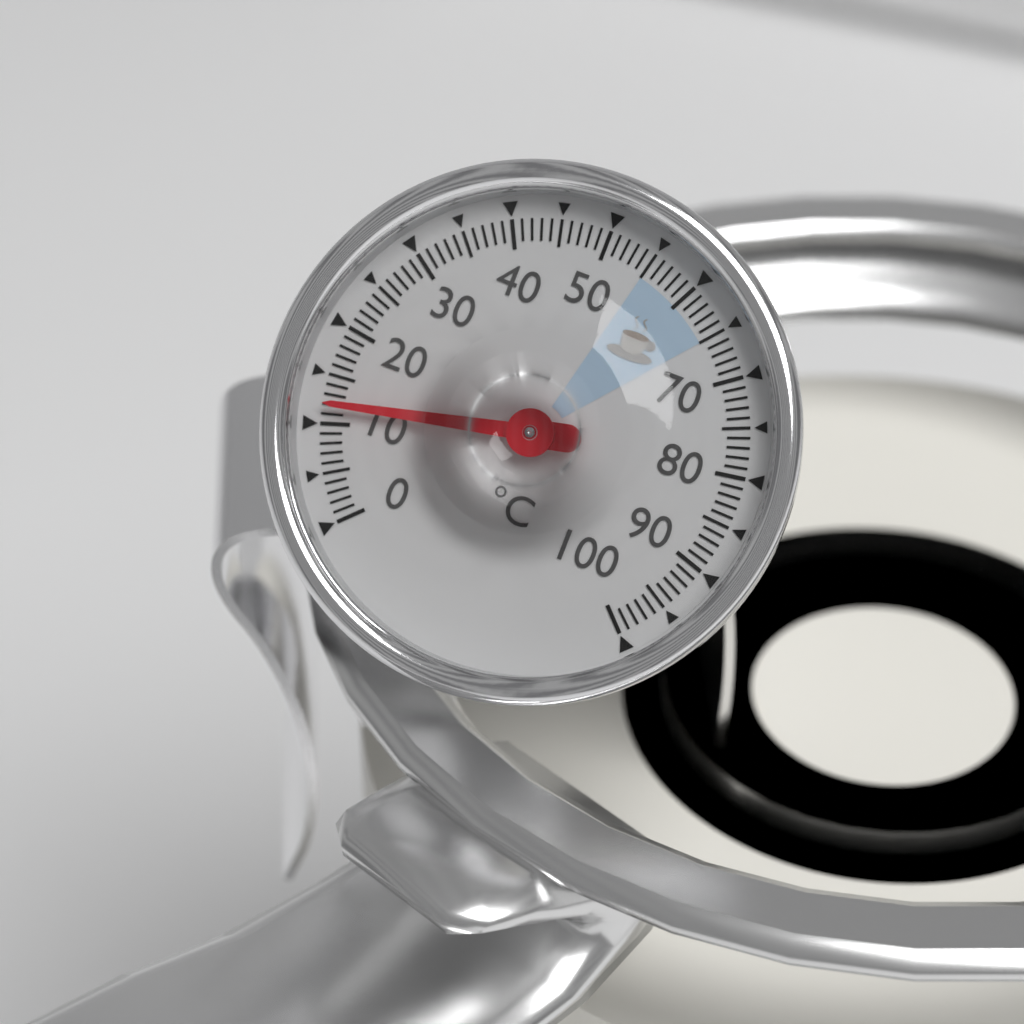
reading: 12 °C
